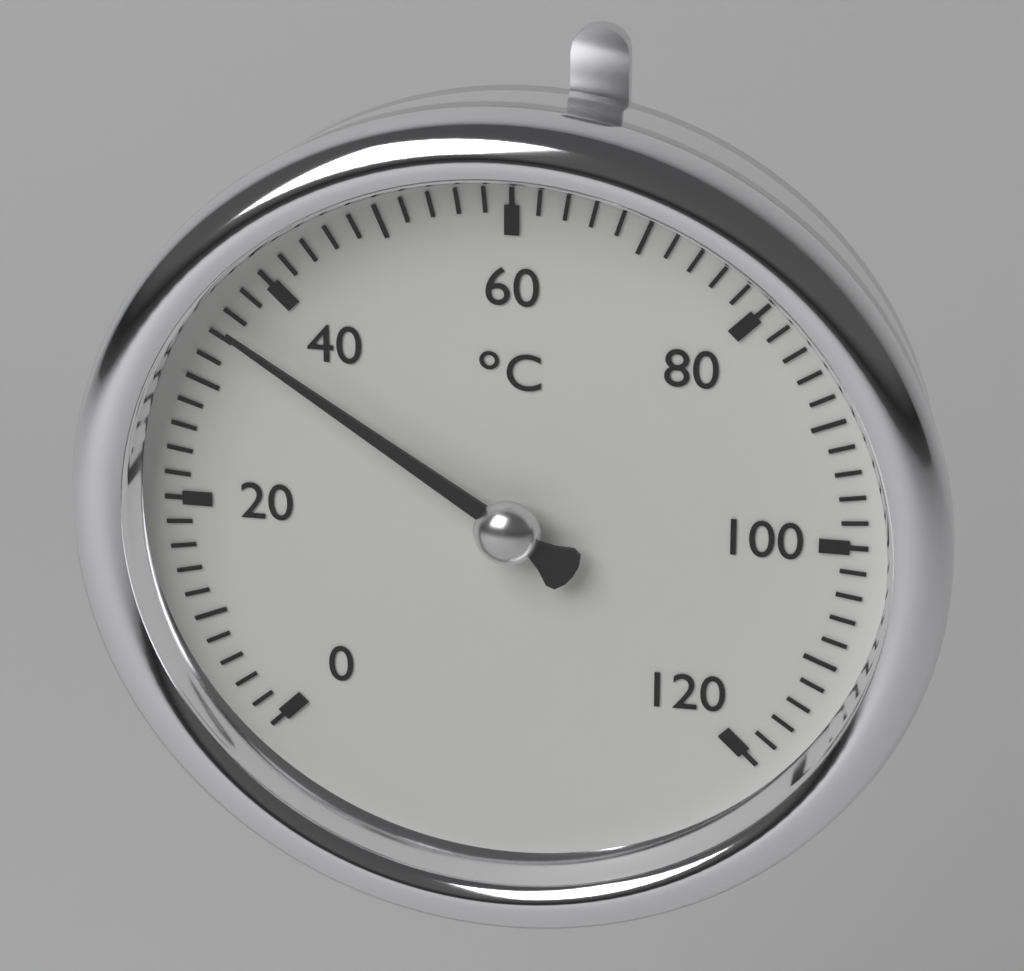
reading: 35 °C
